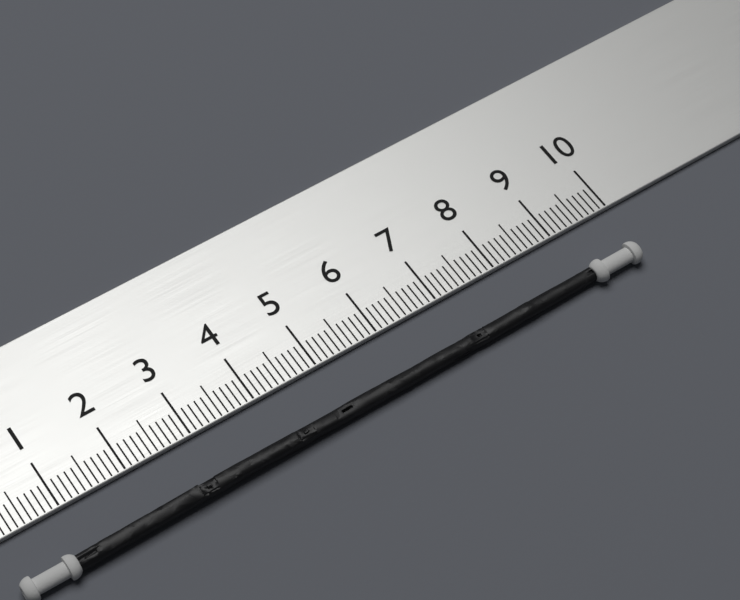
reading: 9.9 cm
